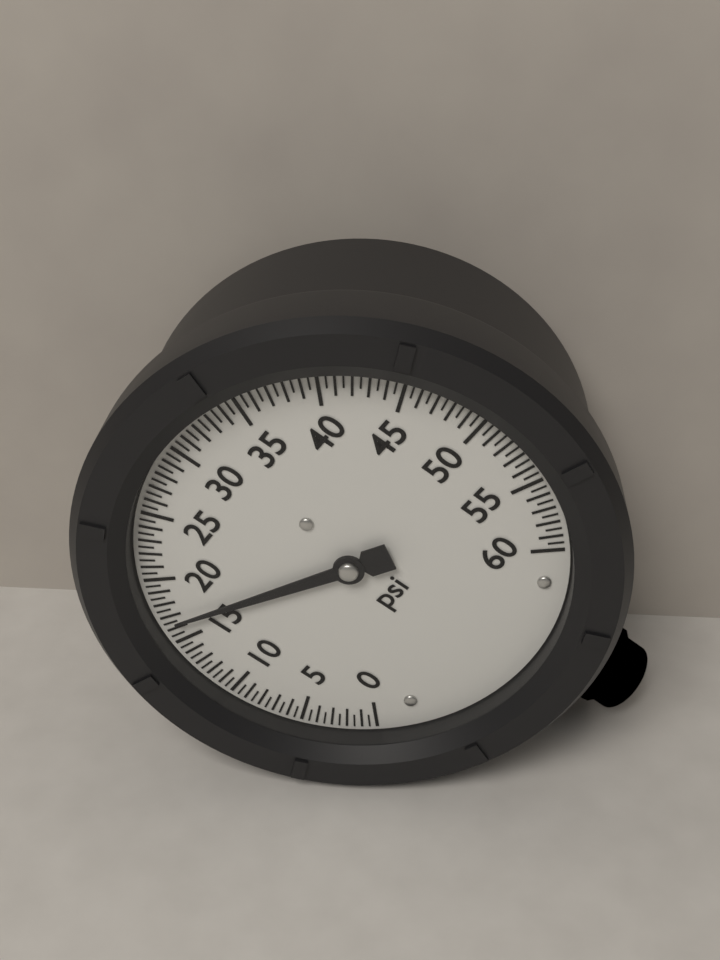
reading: 16.5 psi
